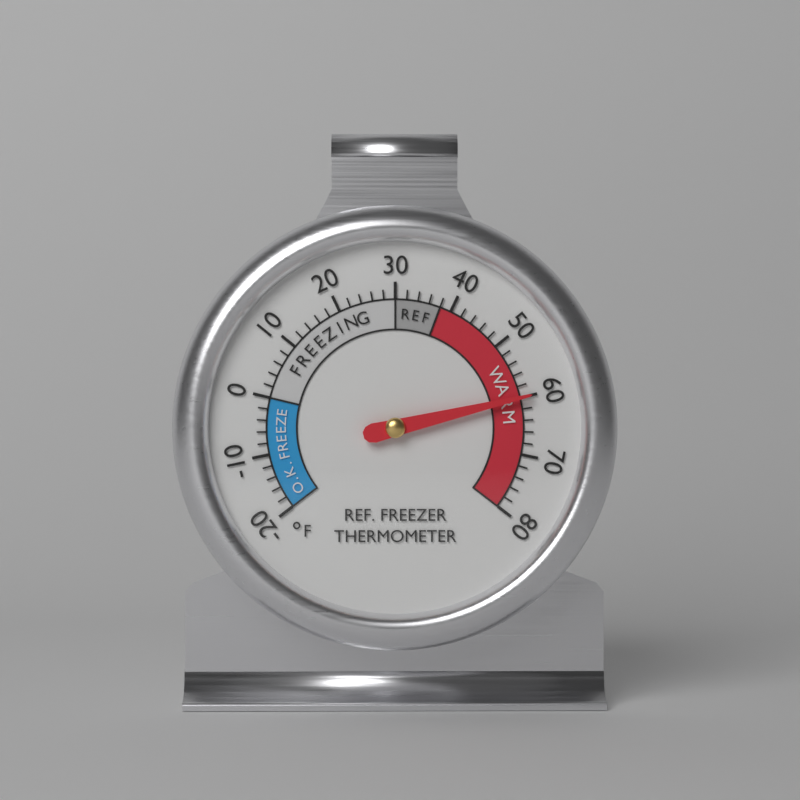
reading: 60 °F
